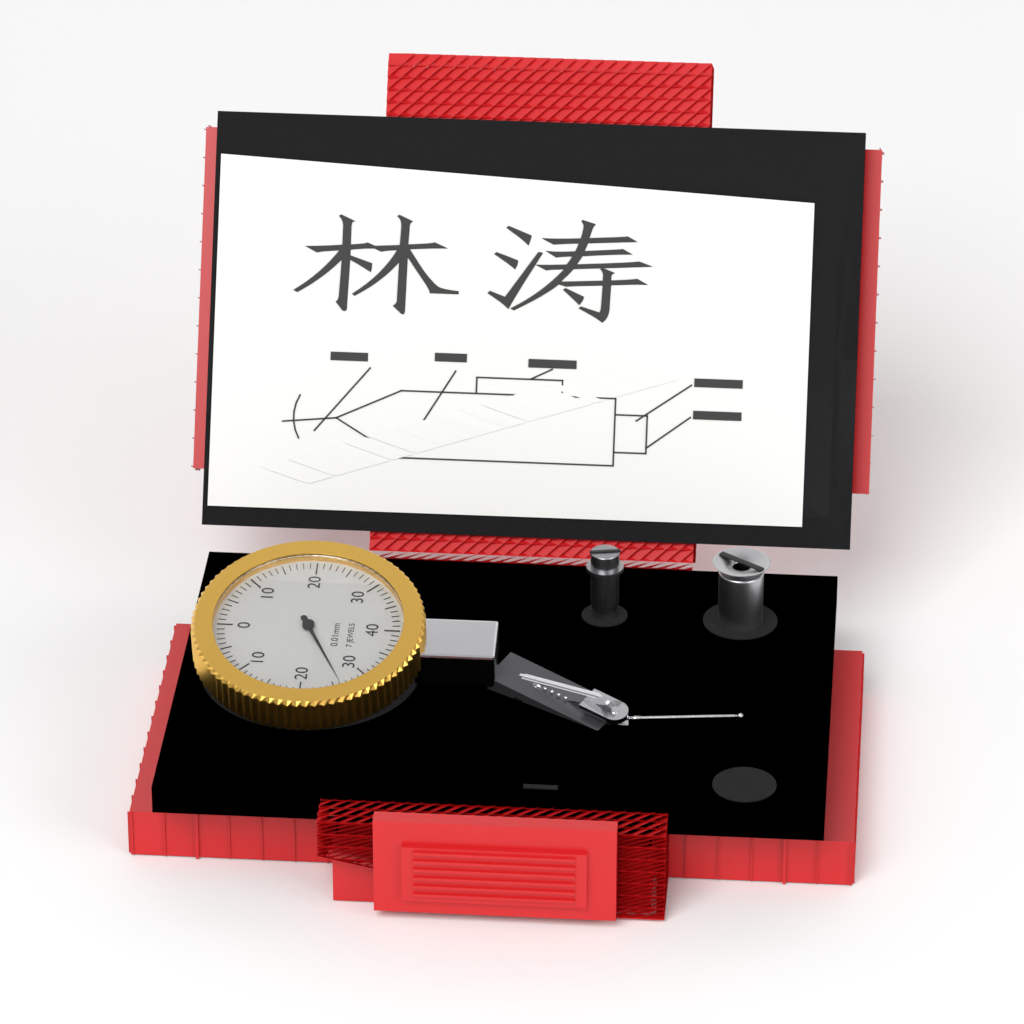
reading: 26 0.01mm
